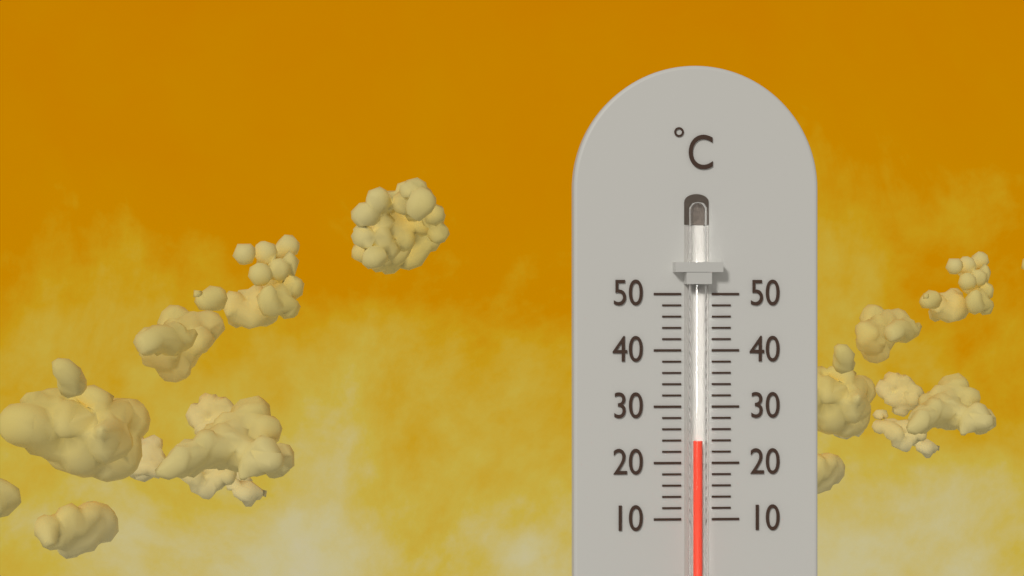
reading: 24 °C
